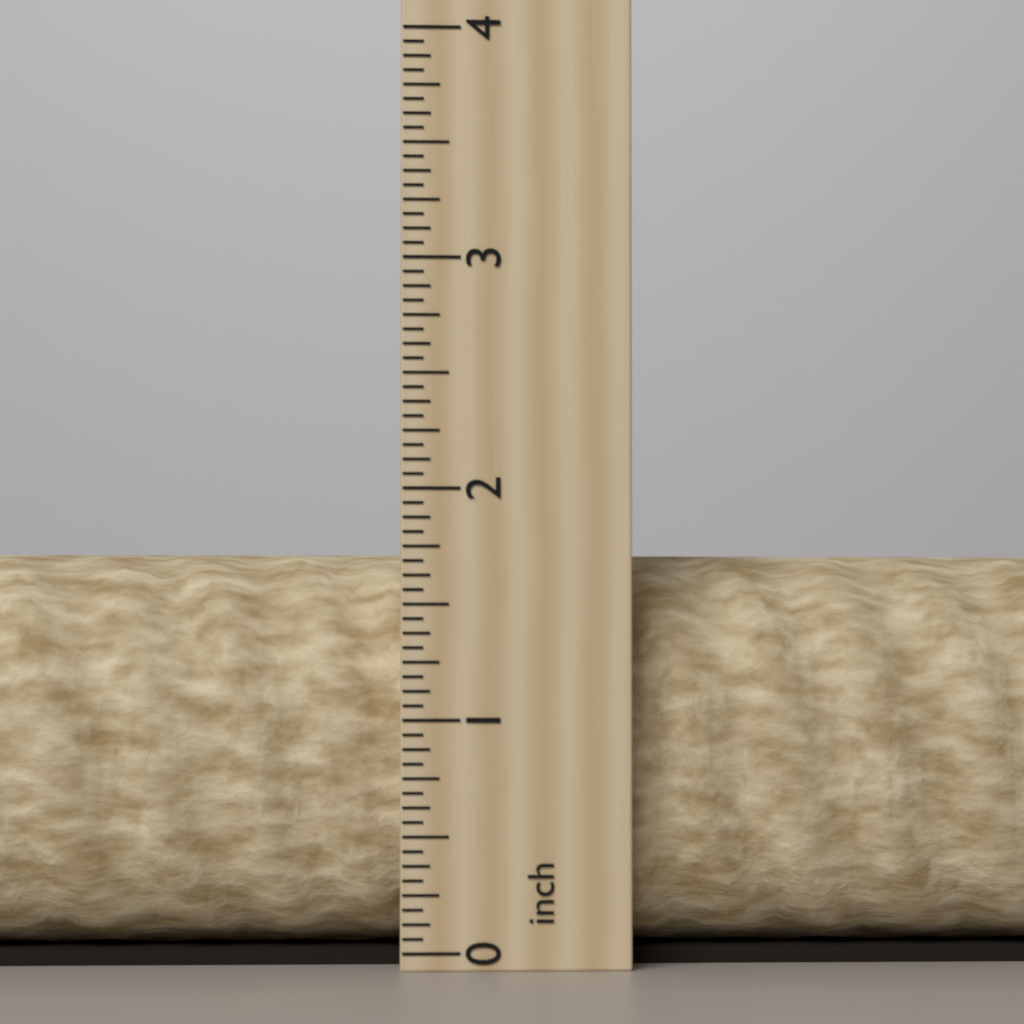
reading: 1.7500 inch
